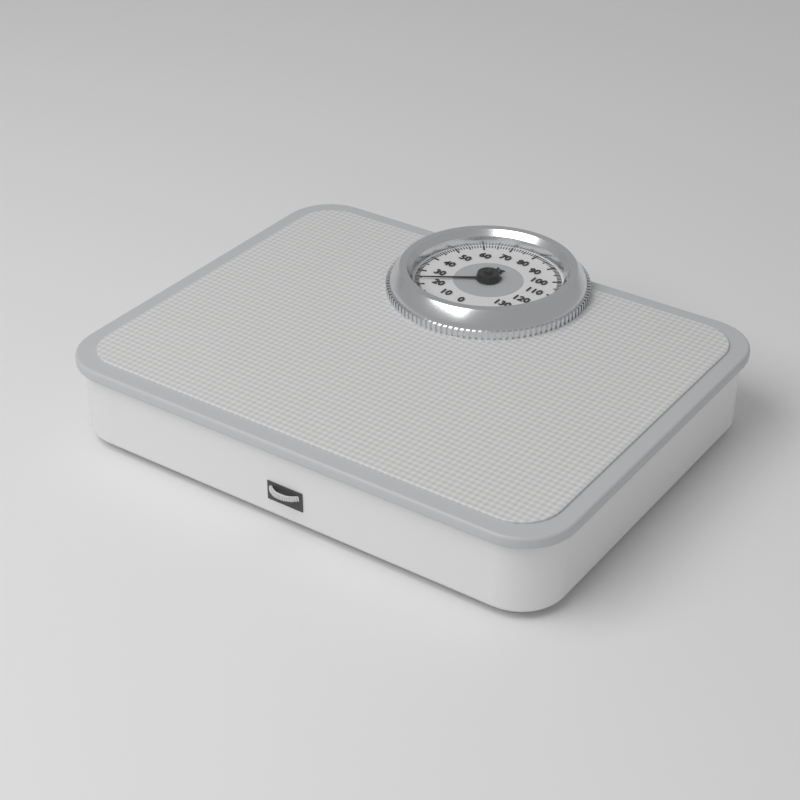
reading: 24 kg
